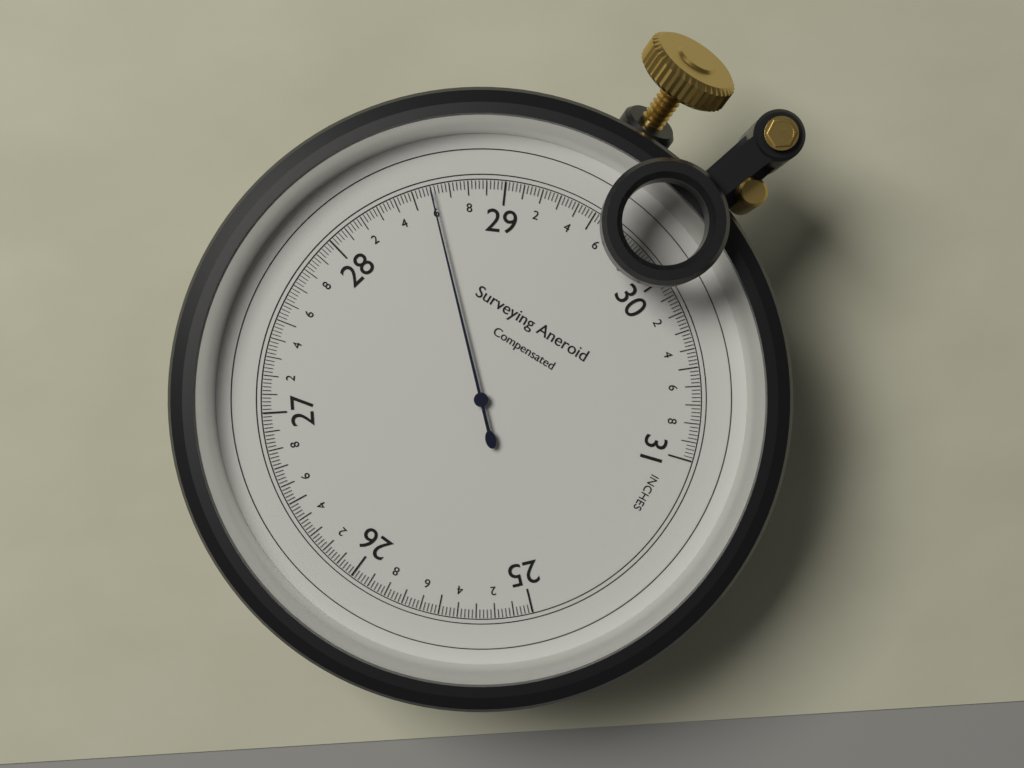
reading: 28.60 inches
